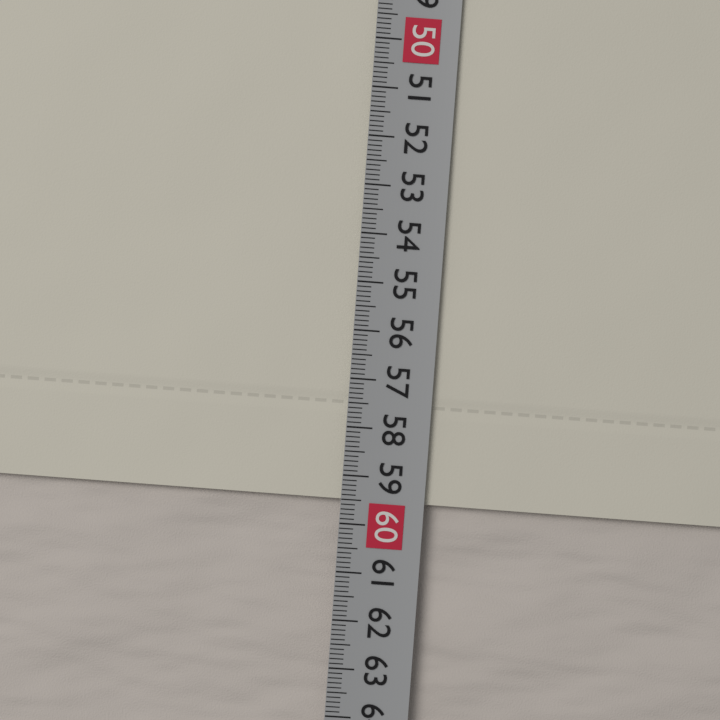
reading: 59.5 cm
